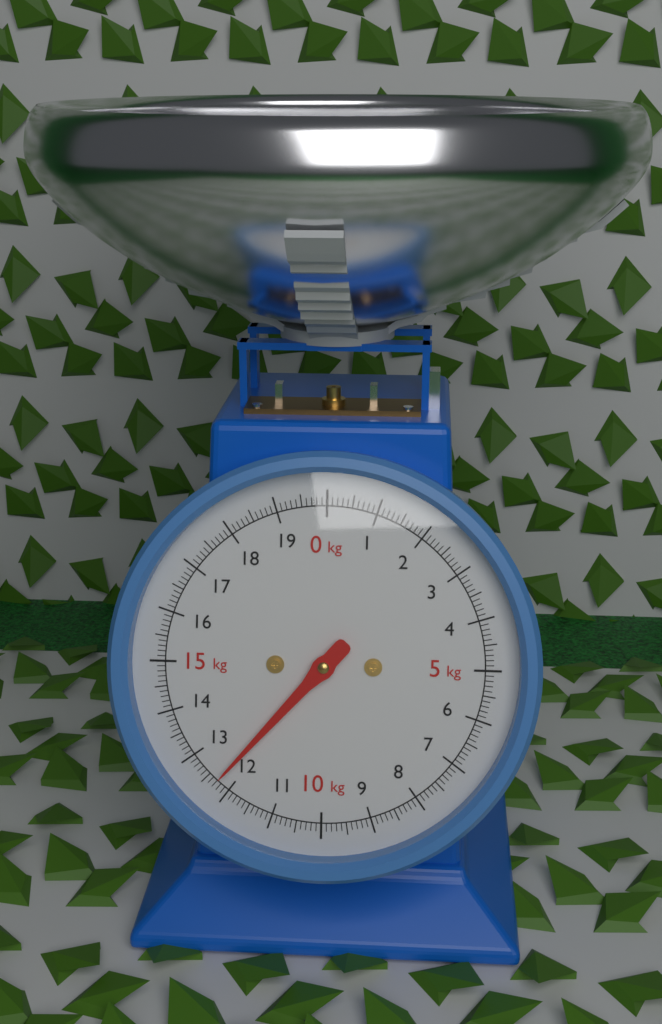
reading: 12.3 kg
